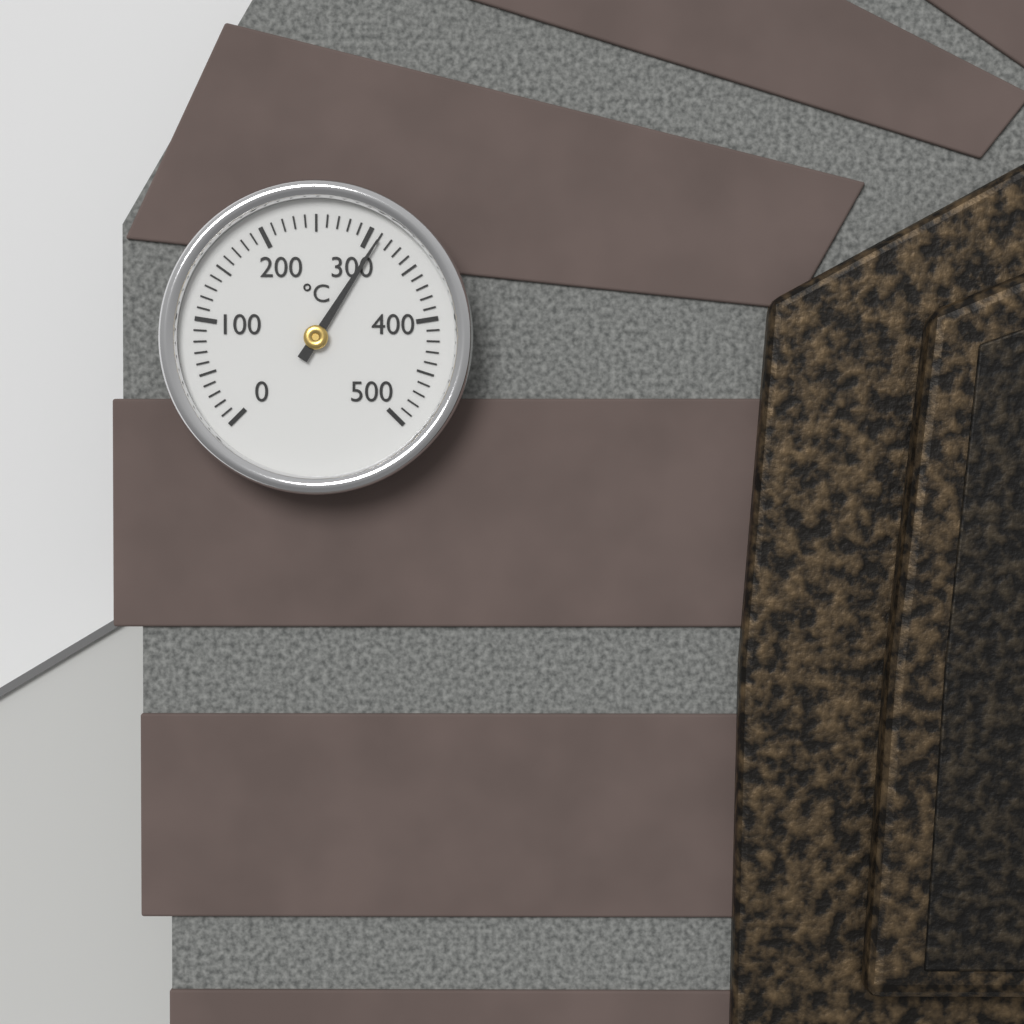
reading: 310 °C
